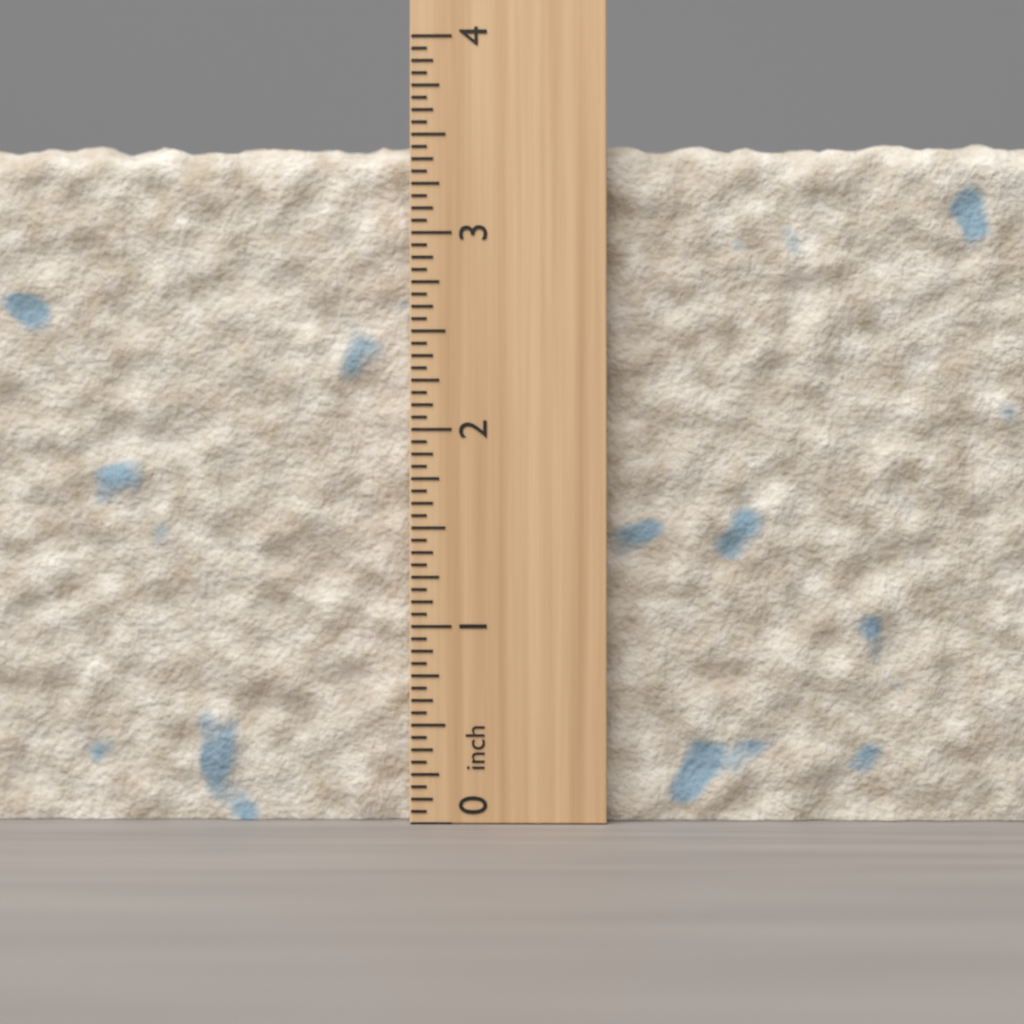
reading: 3.5000 inch
